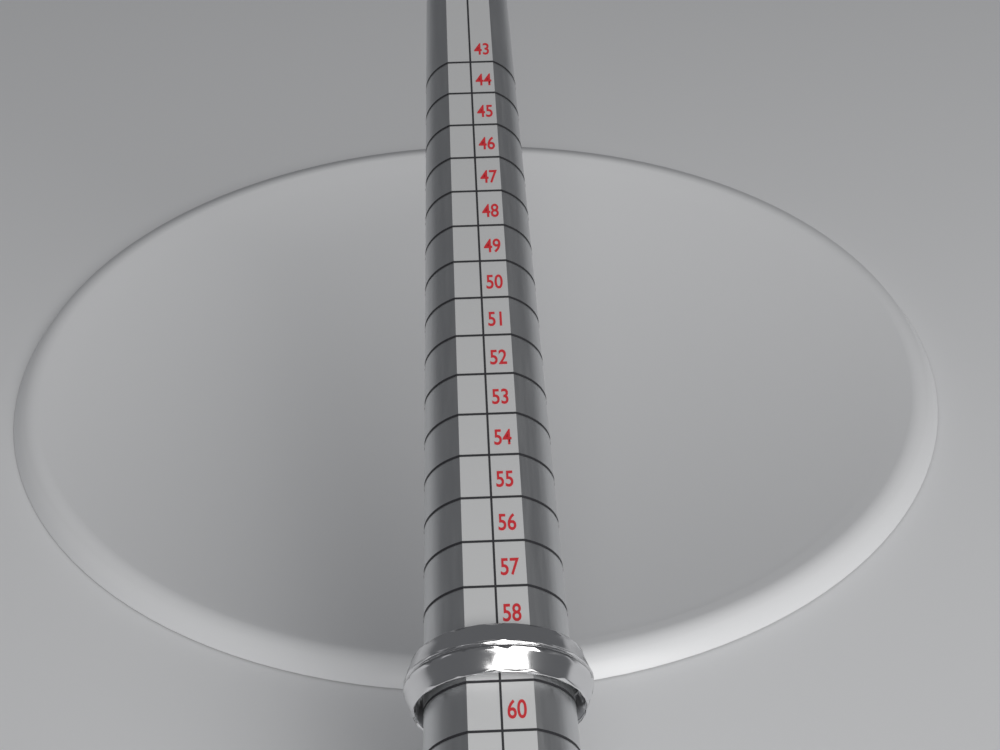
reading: 59 (no unit)
